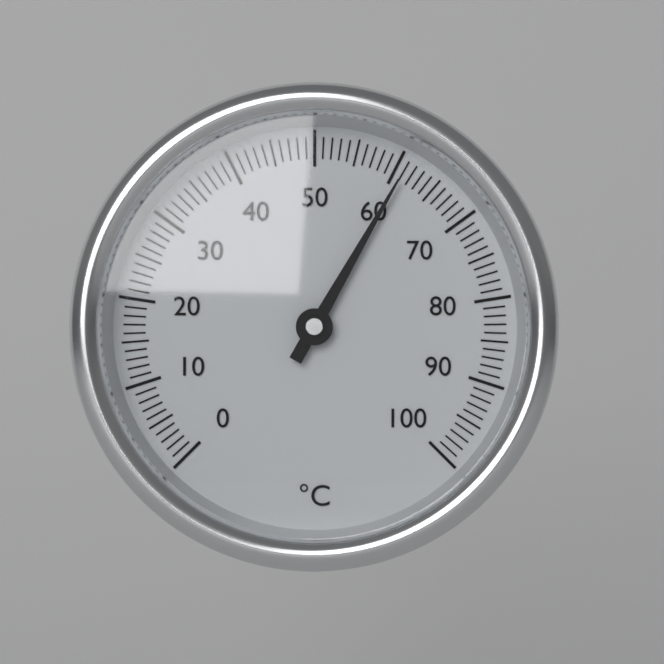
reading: 61 °C
